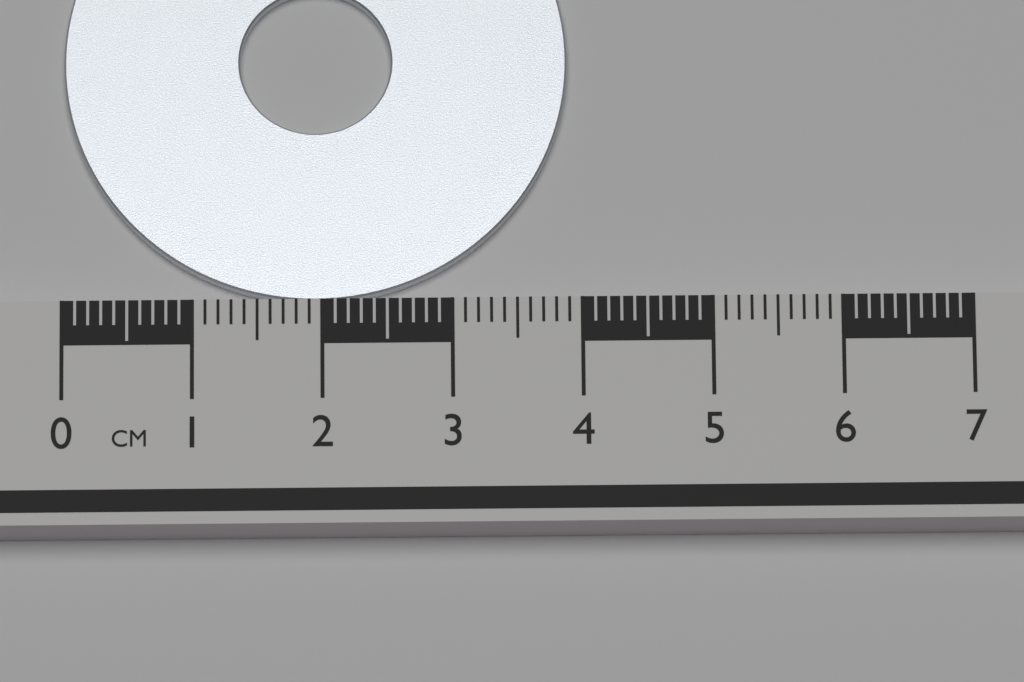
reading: 3.9 cm
